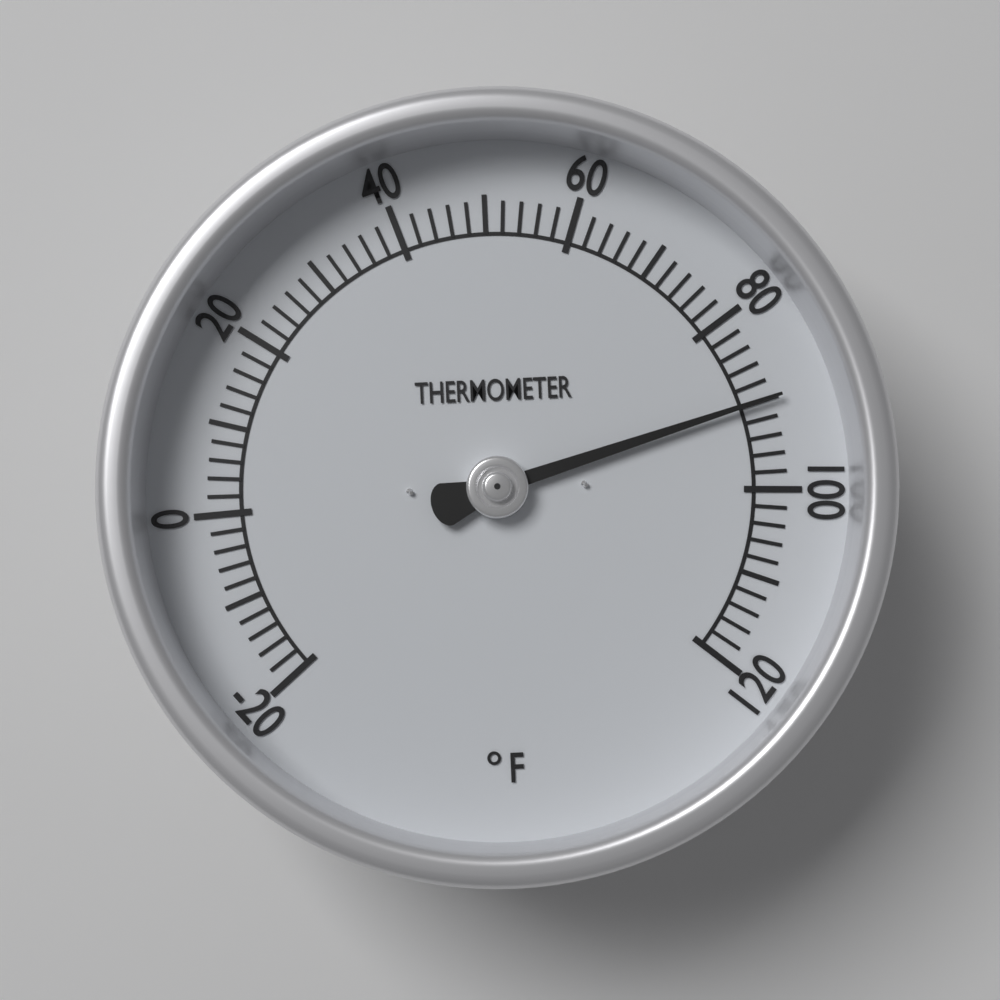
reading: 90 °F
